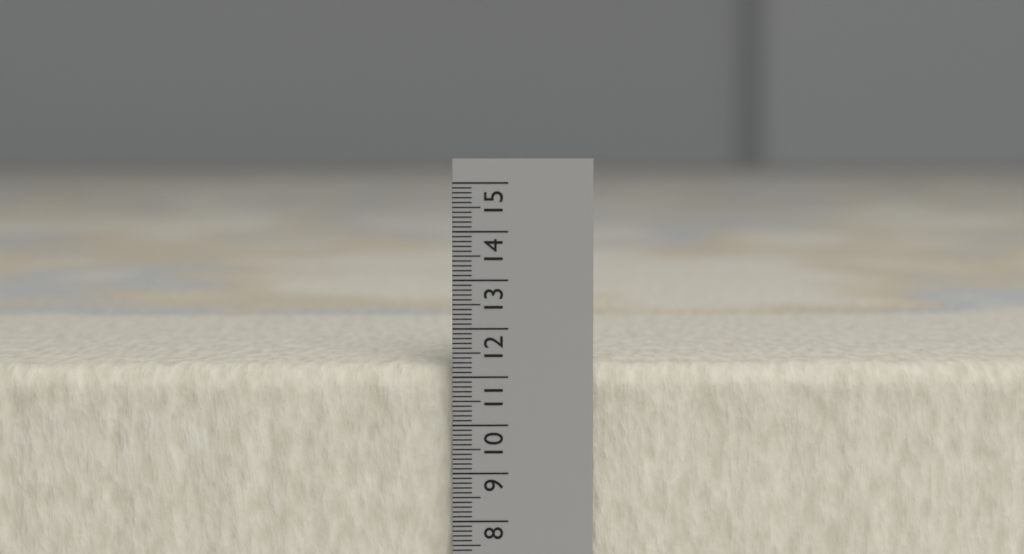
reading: 11.2 (no unit)
